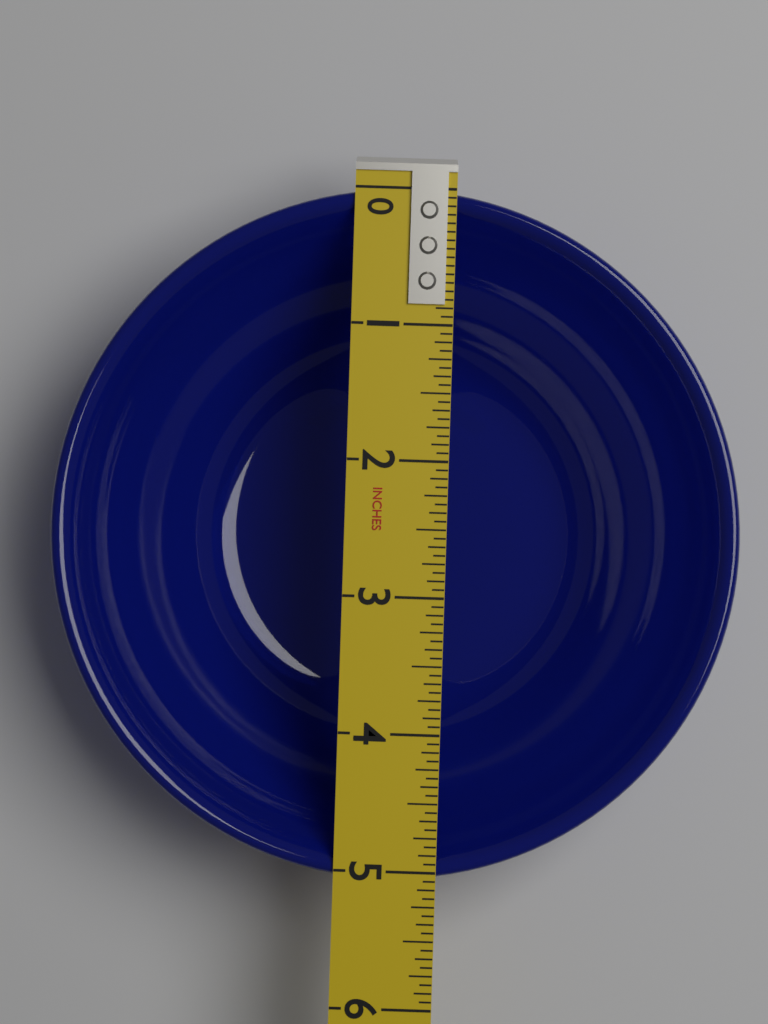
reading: 5.0625 in
